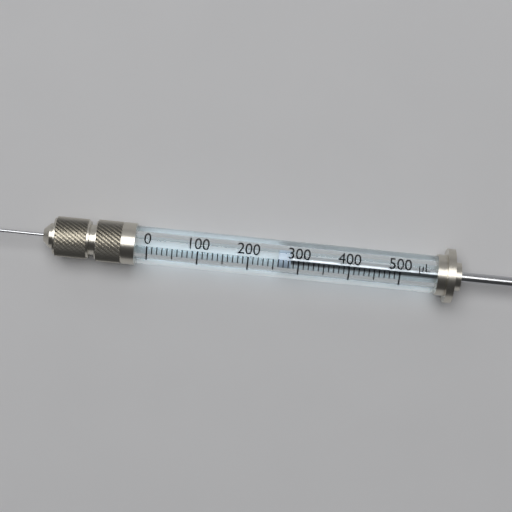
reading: 260 µL
